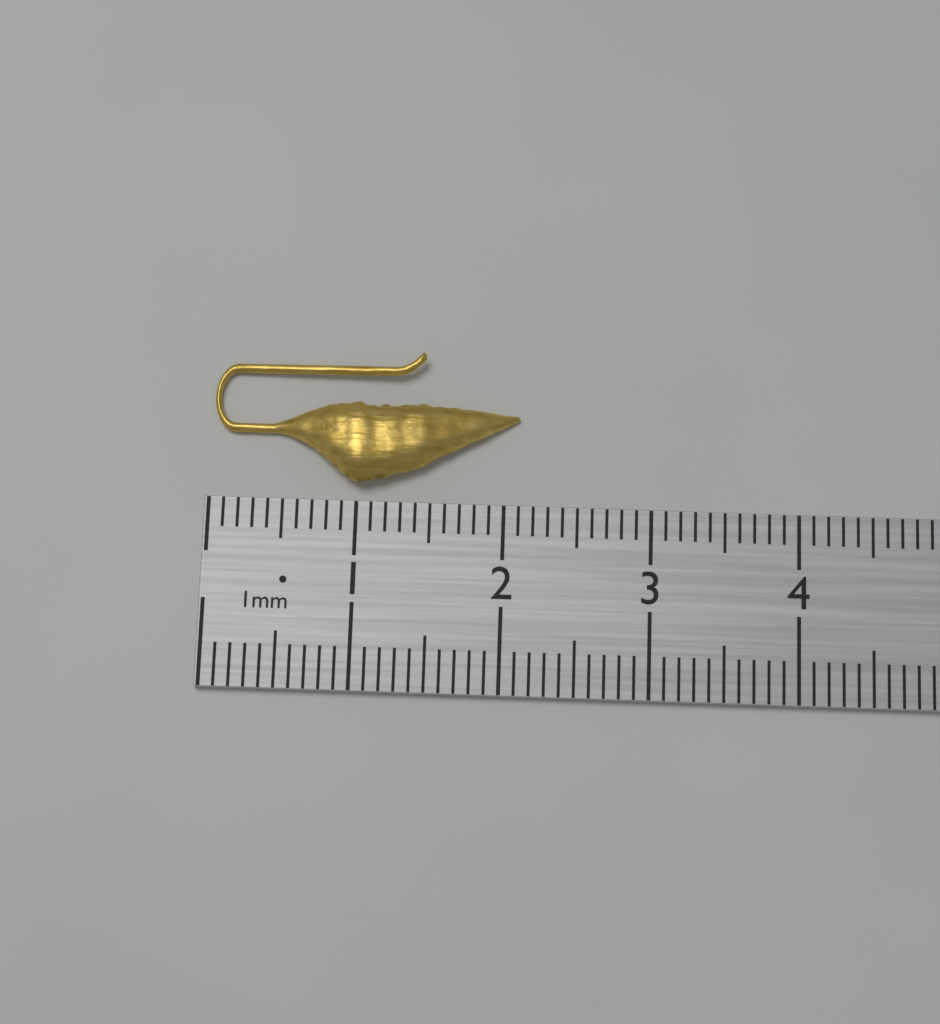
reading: 2.1 cm
